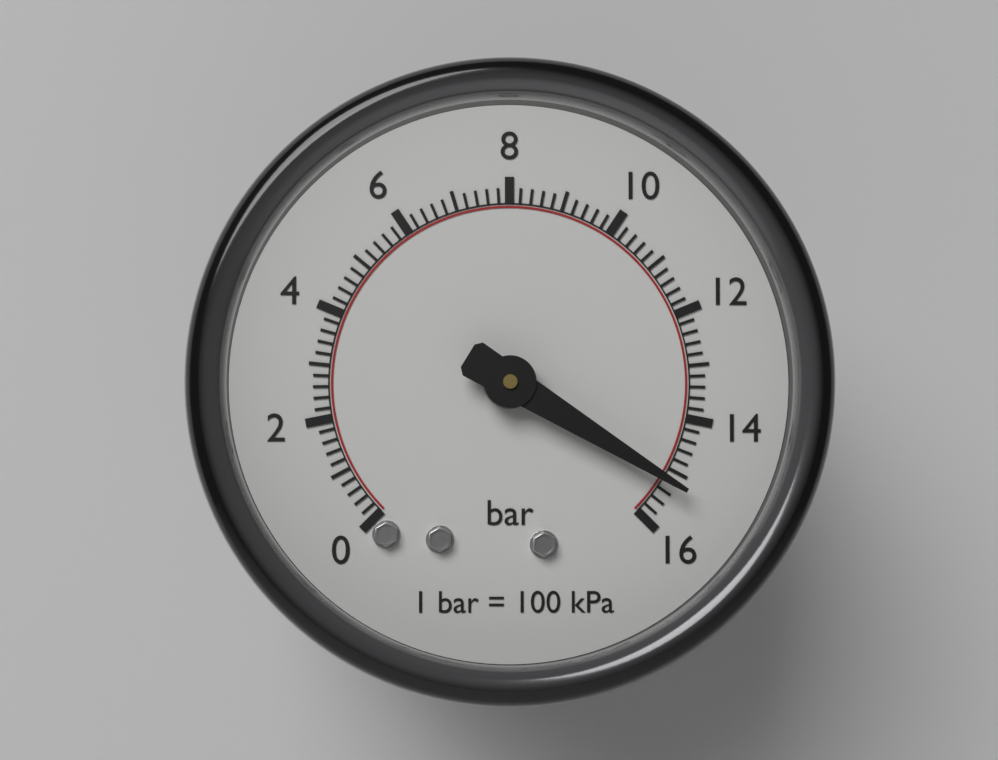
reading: 15.2 bar
